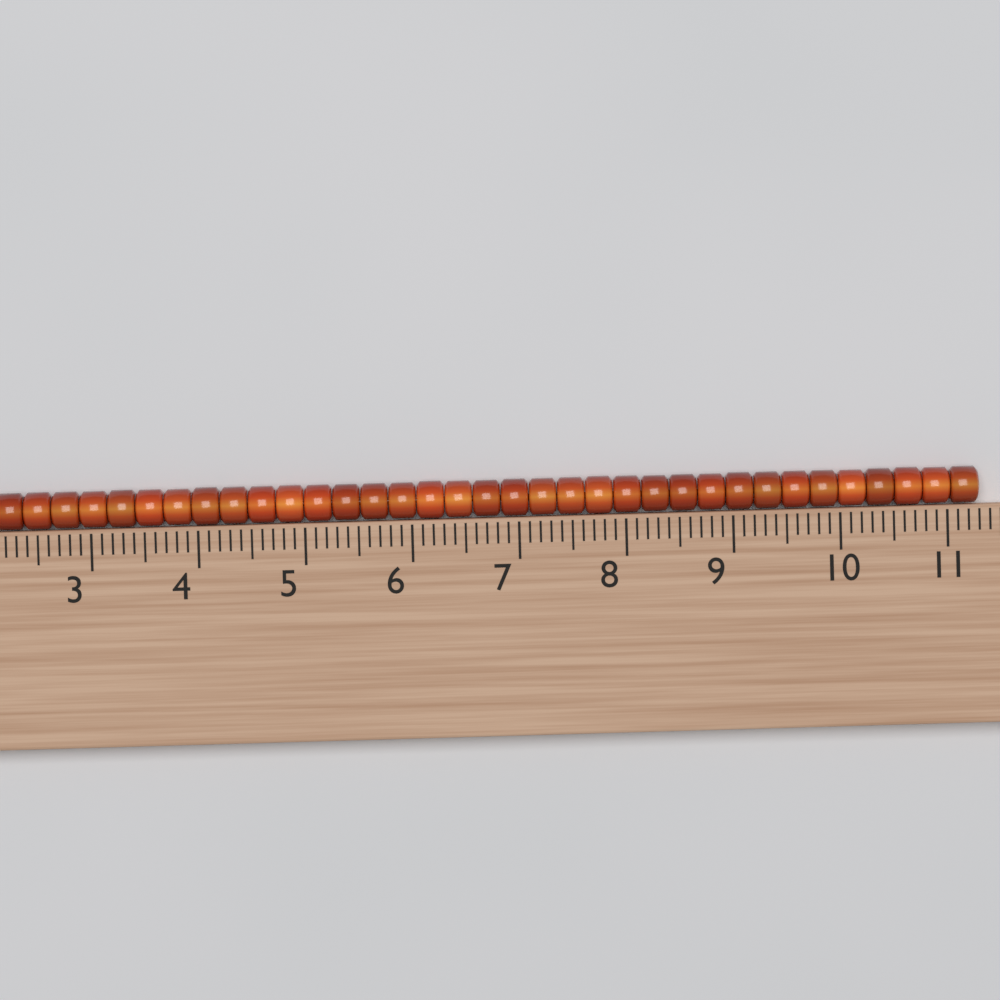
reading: 11.3 (no unit)
